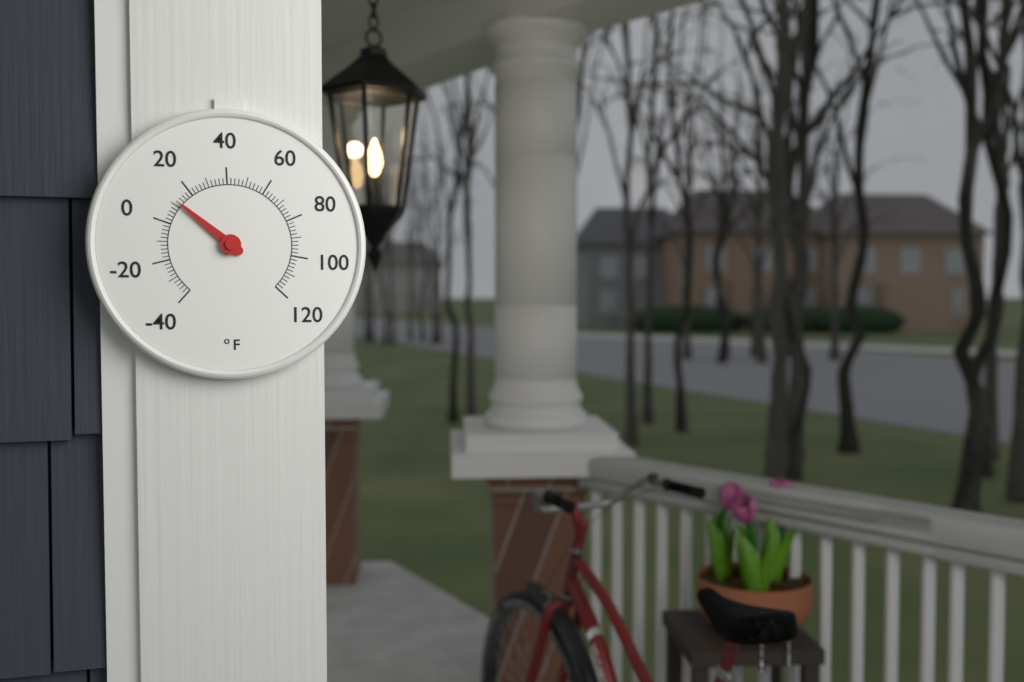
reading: 12 °F
